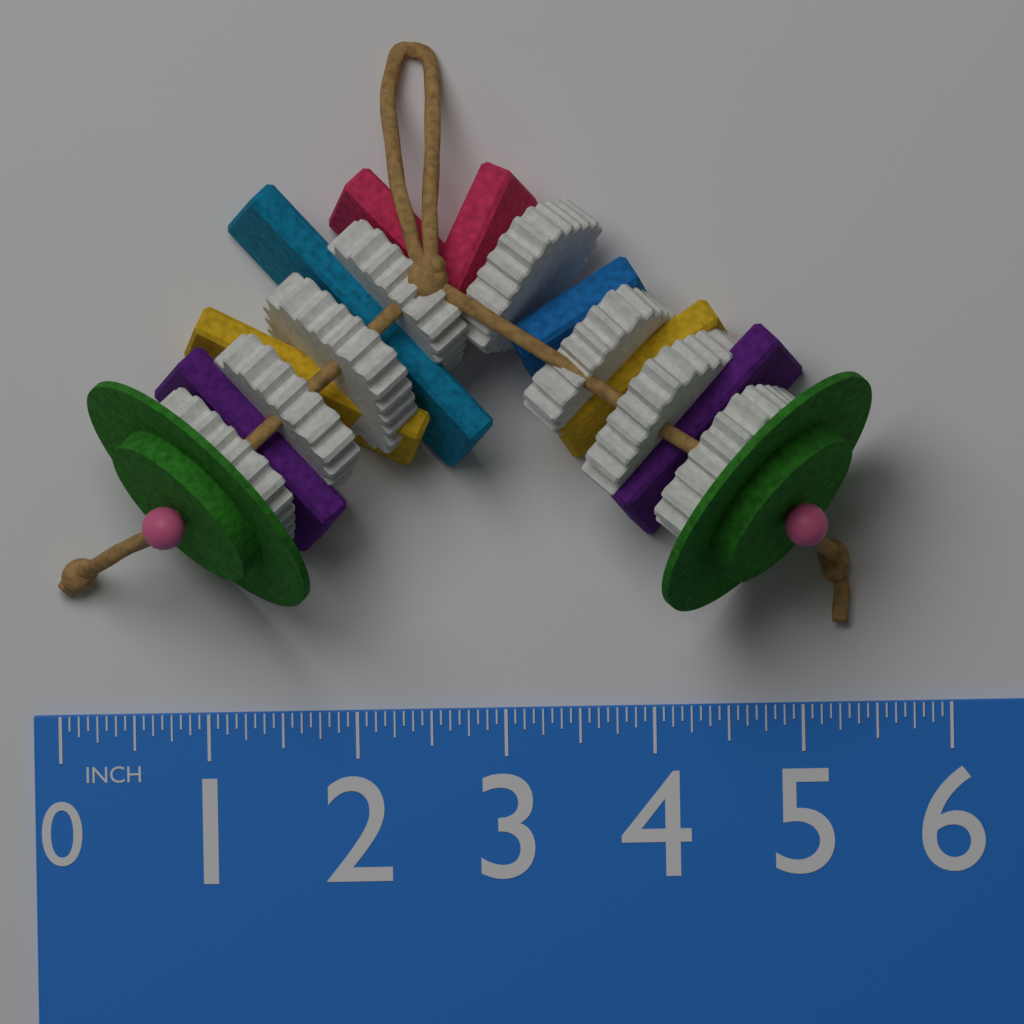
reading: 5.5000 in
